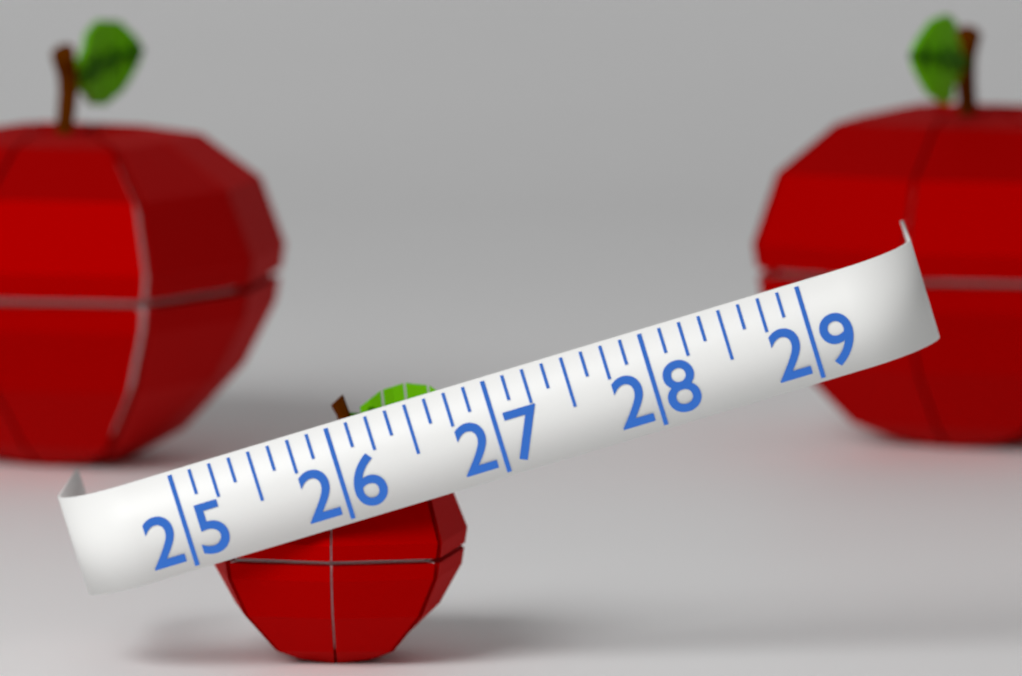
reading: 26.750 (no unit)
